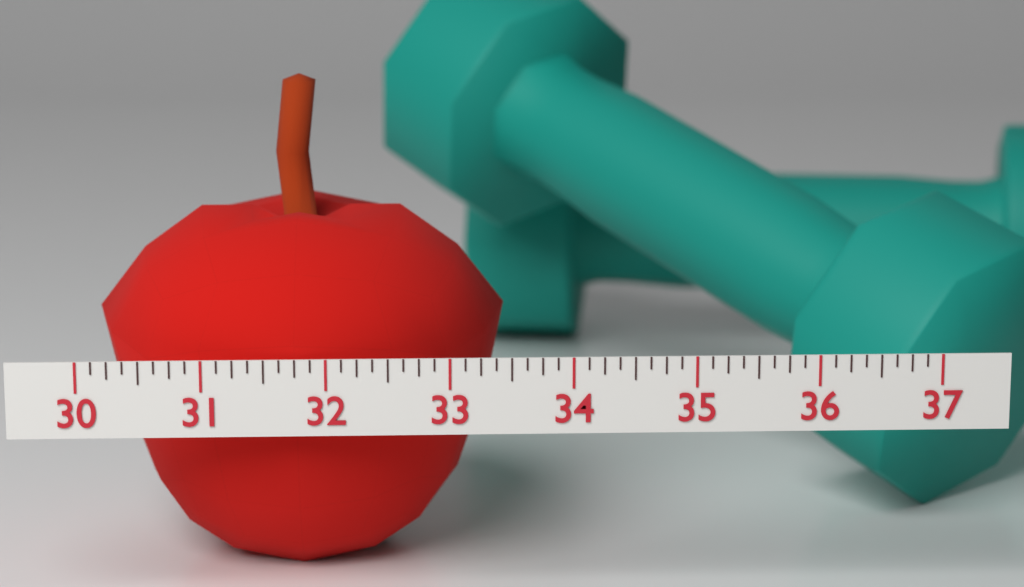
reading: 33.500 (no unit)
